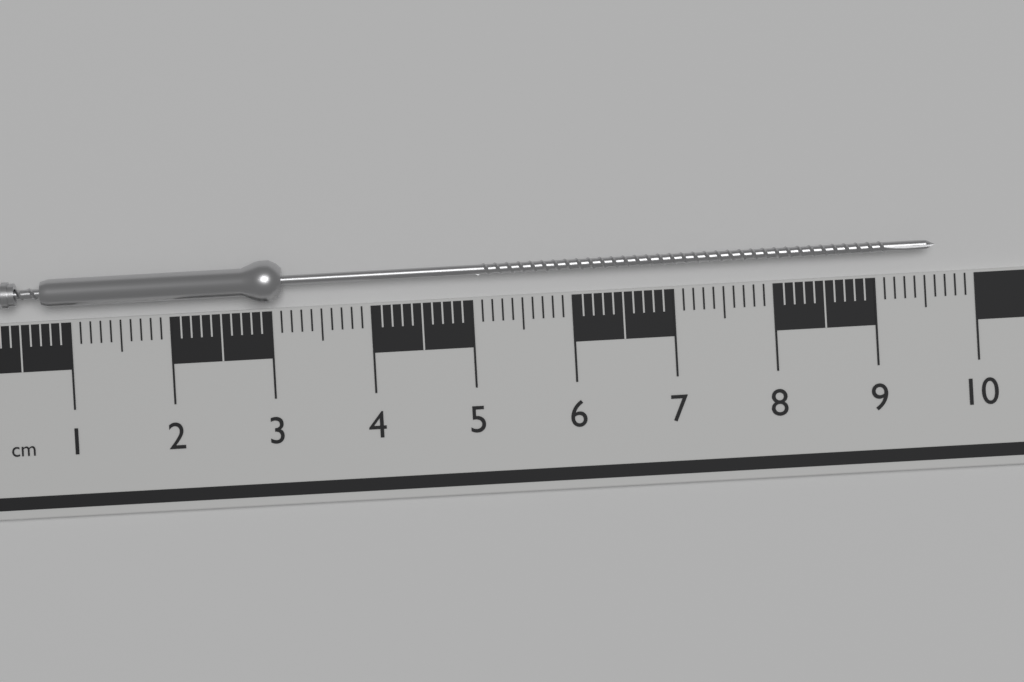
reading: 9.6 cm
